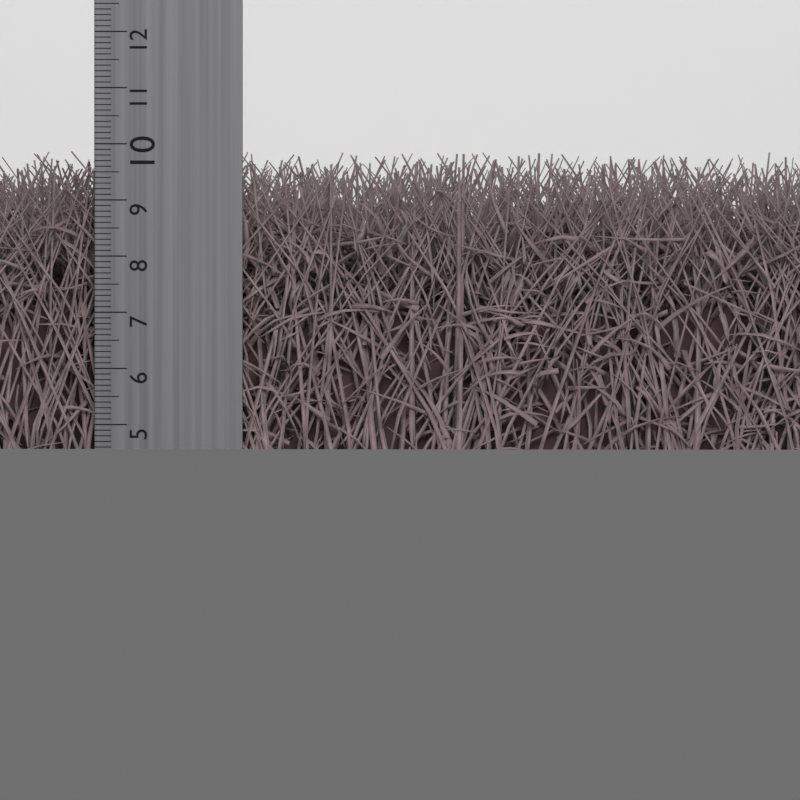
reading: 9.9 cm
